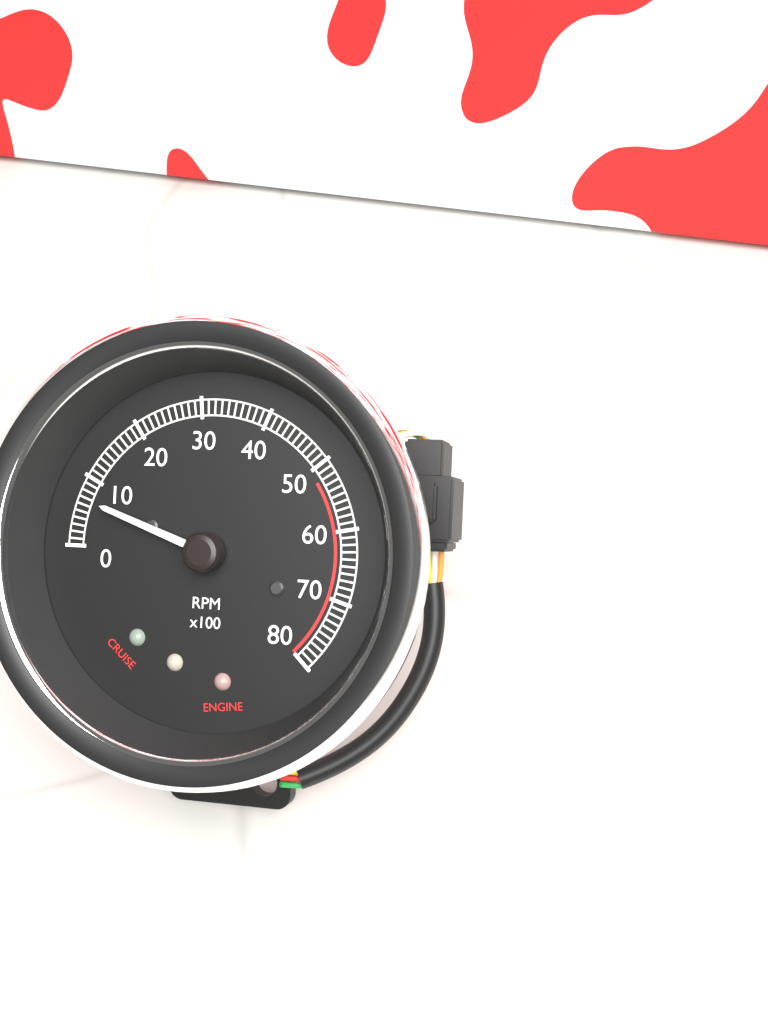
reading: 700 RPM
